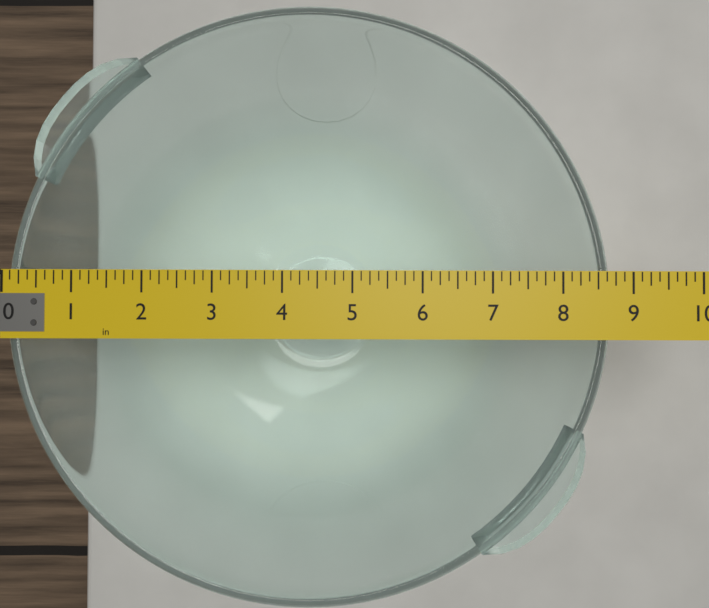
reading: 8.750 in
